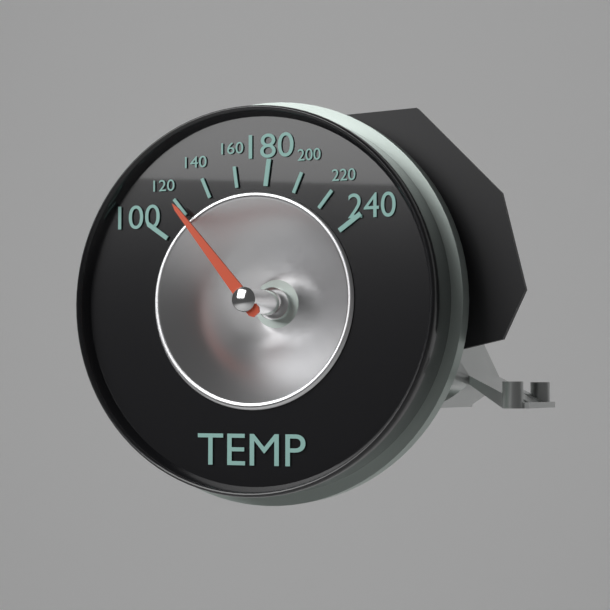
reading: 120 (no unit)
